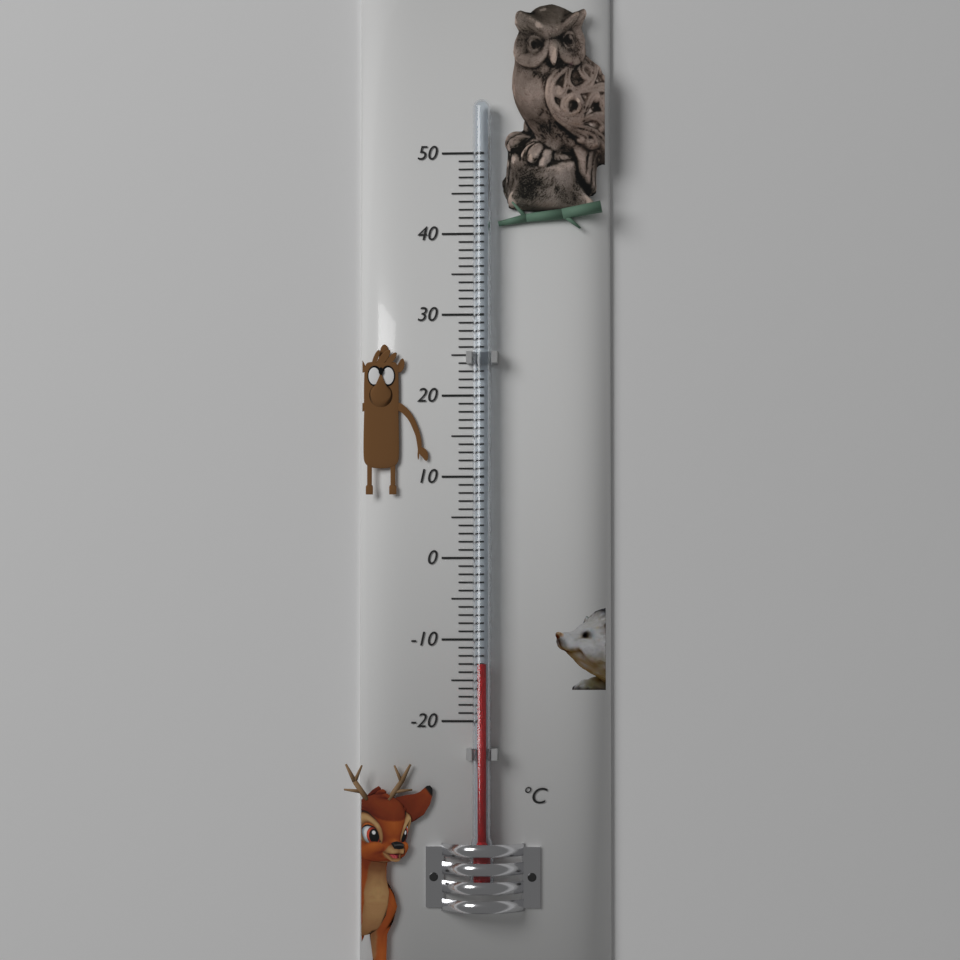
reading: -13 °C
